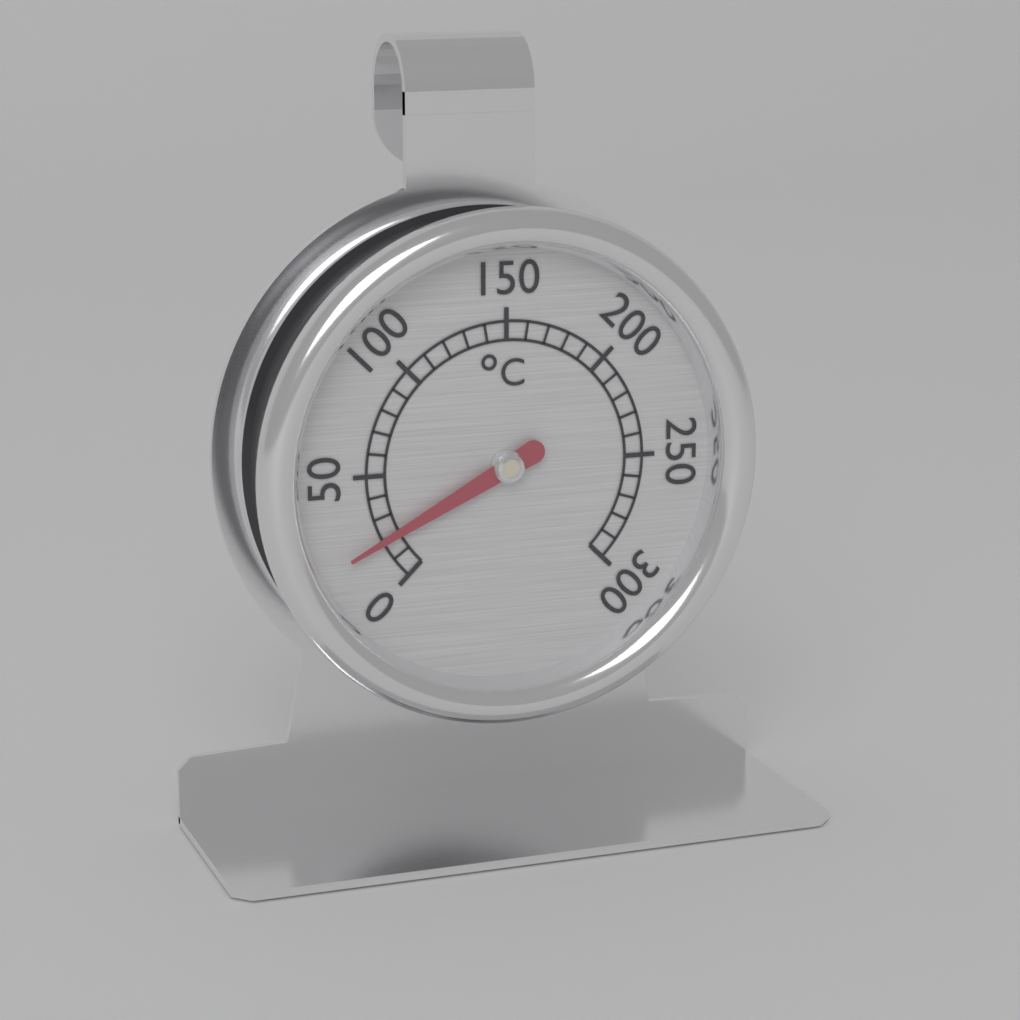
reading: 20 °C
